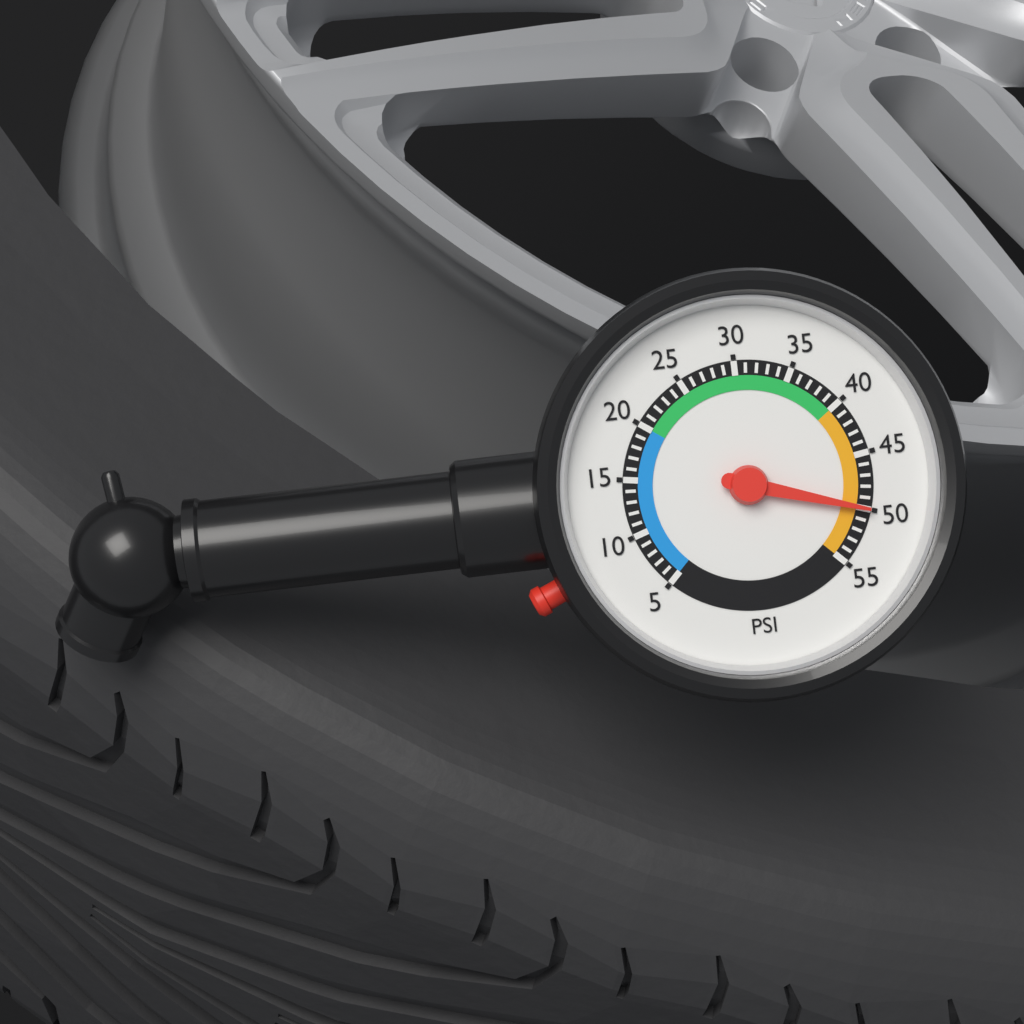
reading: 50 psi
